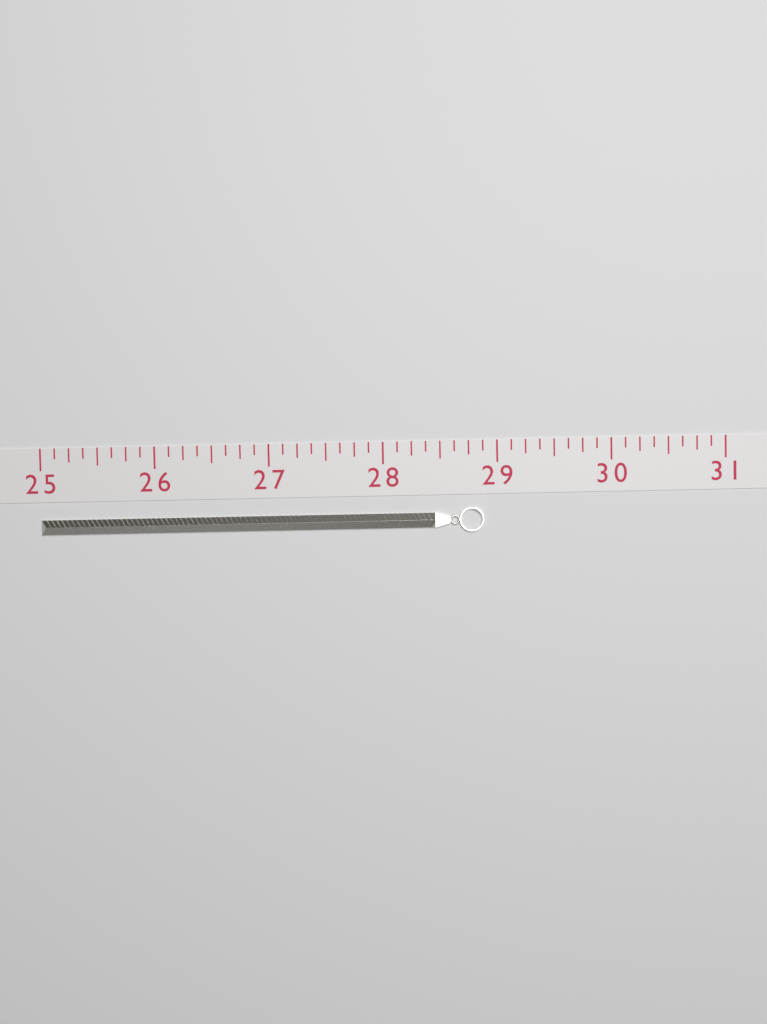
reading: 28.875 (no unit)
